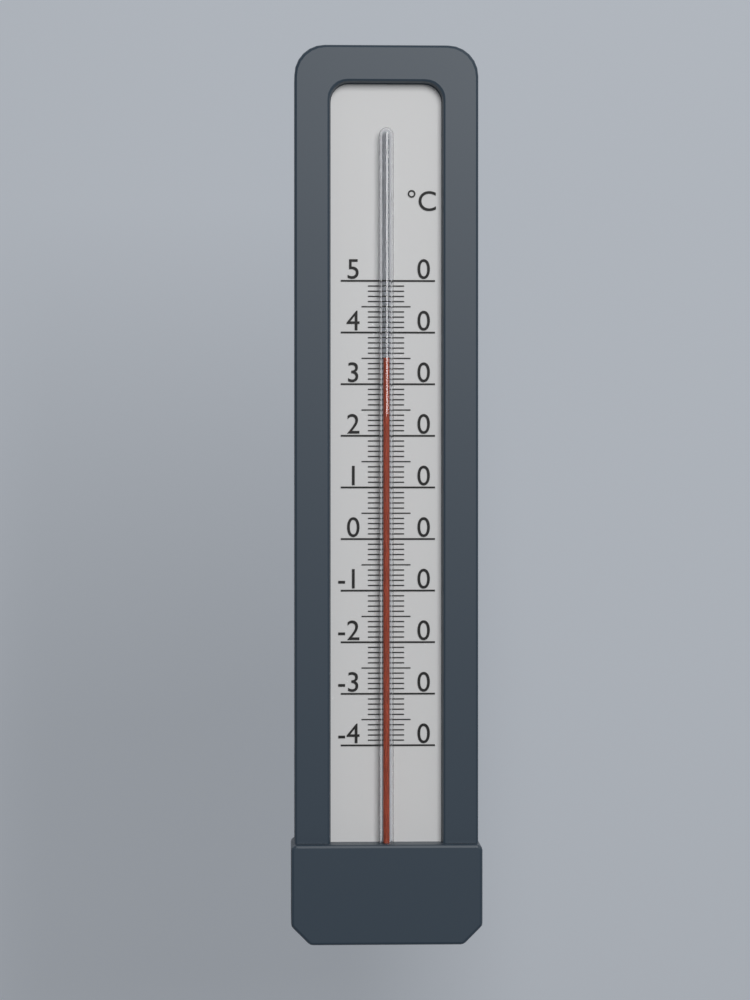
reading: 35 °C
